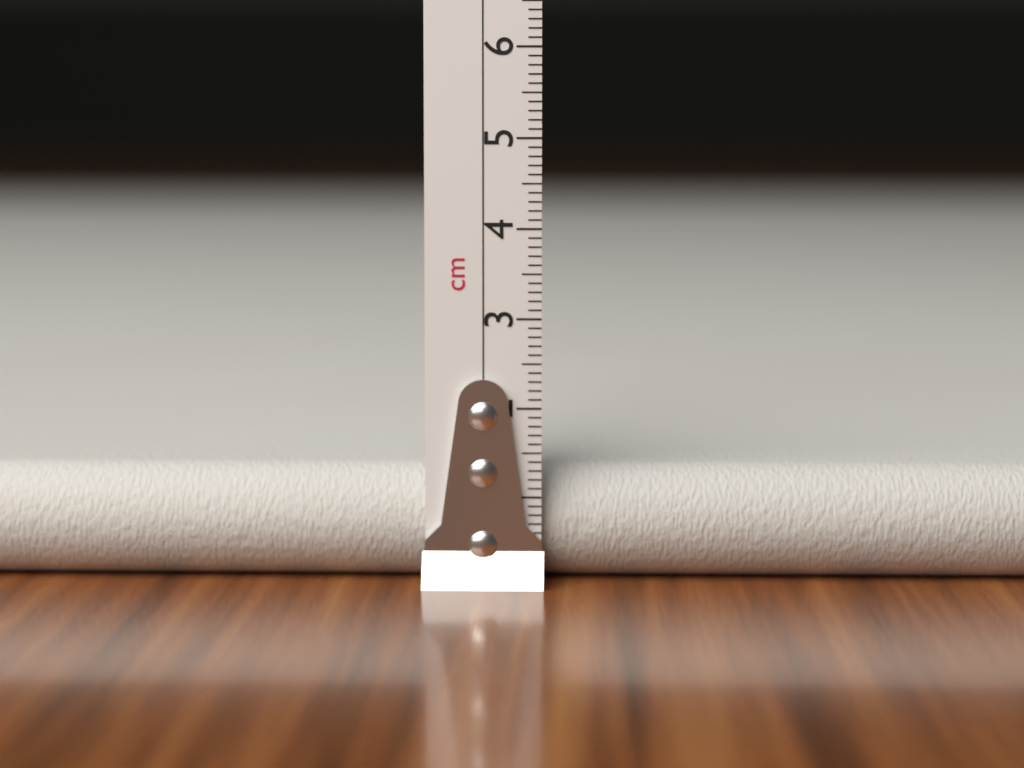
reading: 1.3 cm
